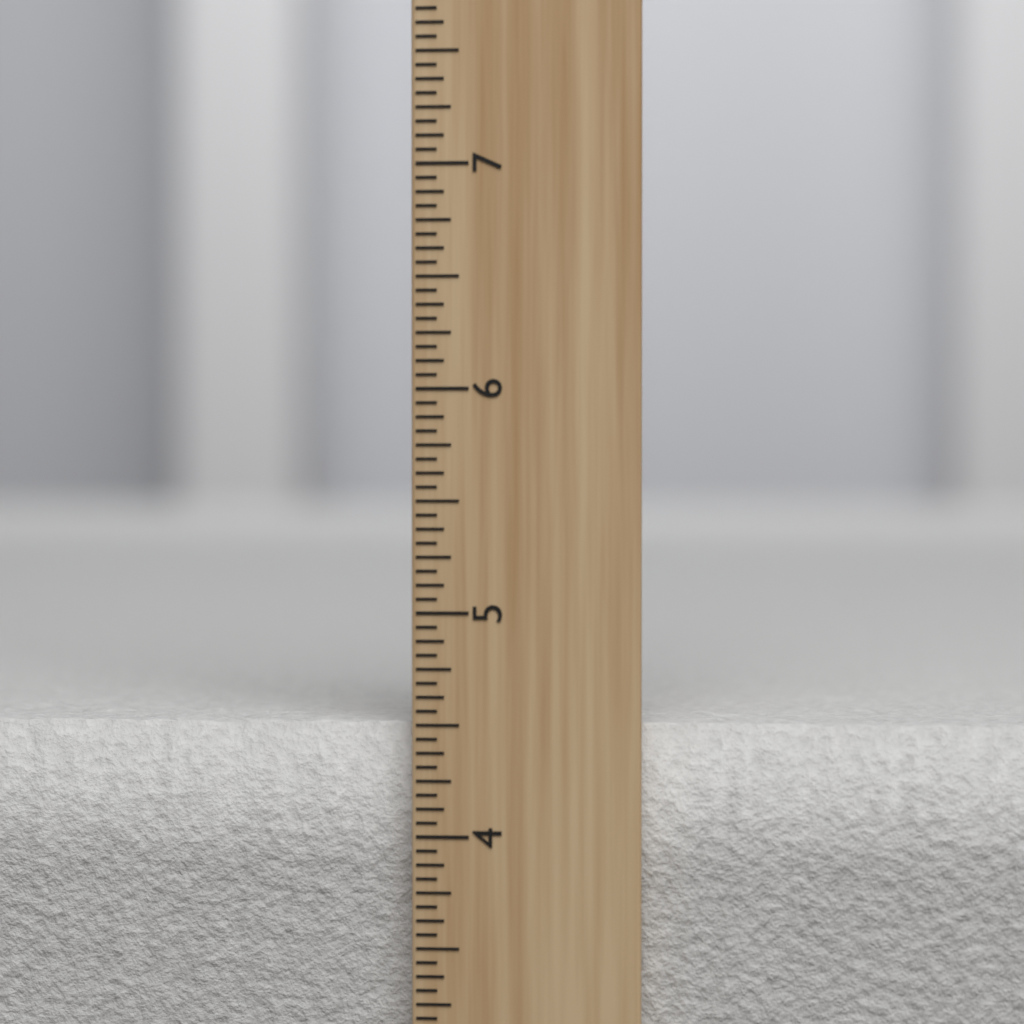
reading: 4.5000 inch
